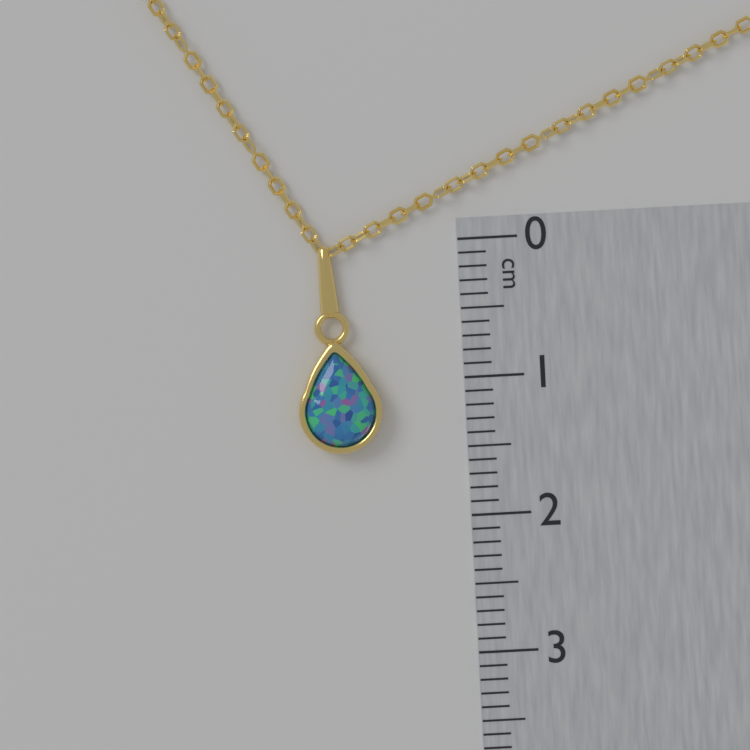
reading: 1.5 cm
